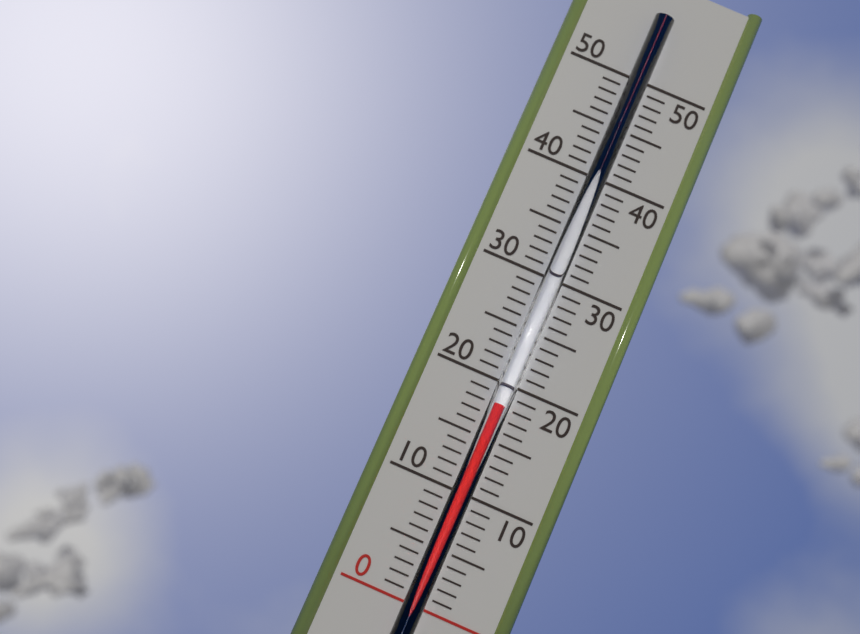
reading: 18 (no unit)
